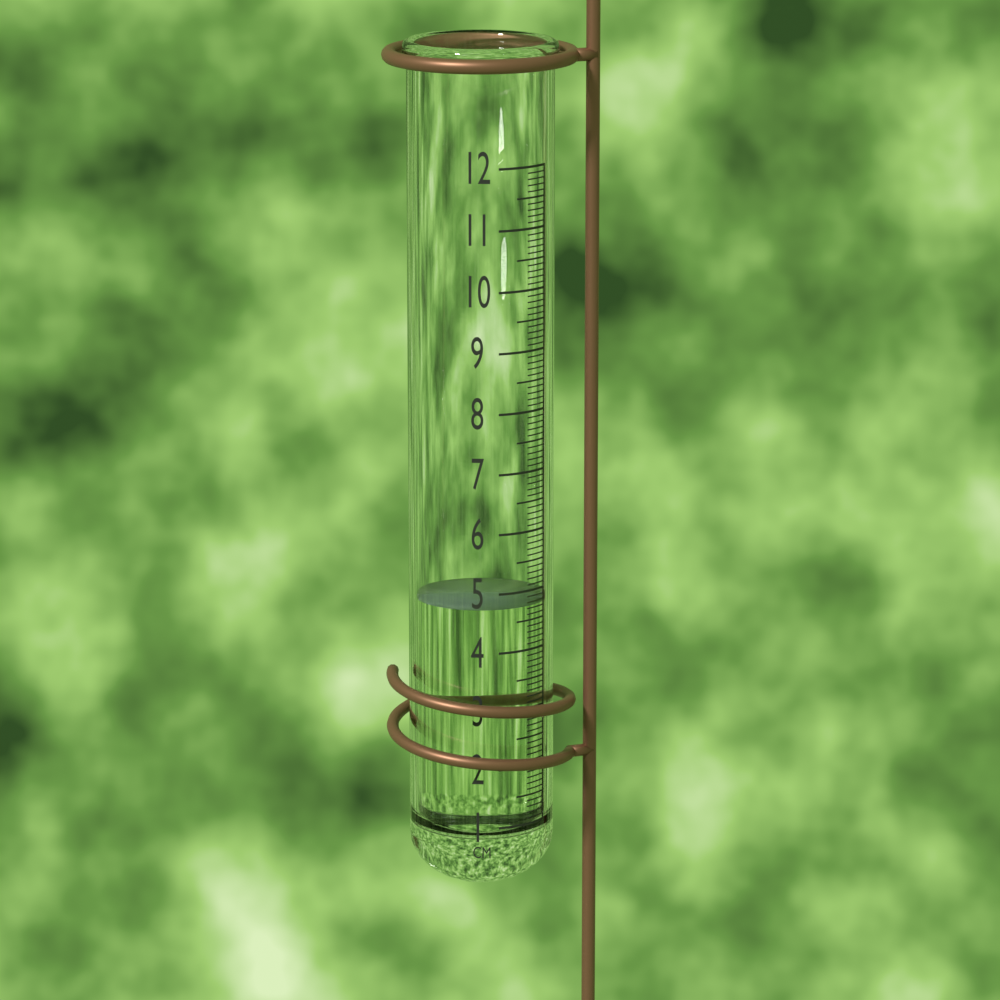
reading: 4.8 cm
